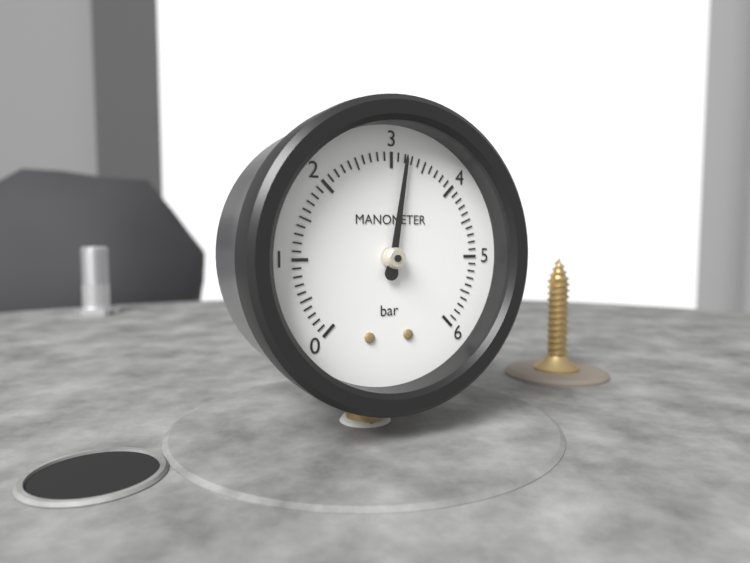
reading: 3.2 bar
